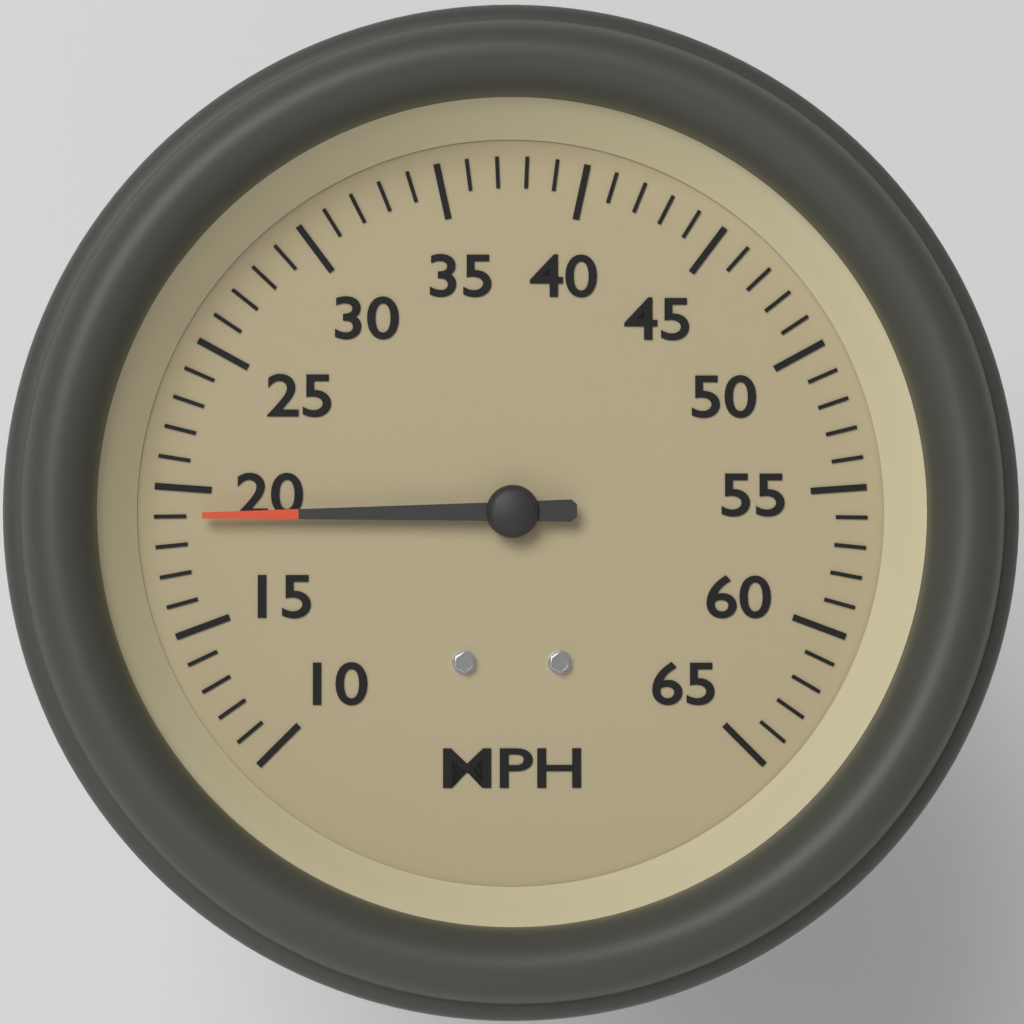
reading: 19 MPH
